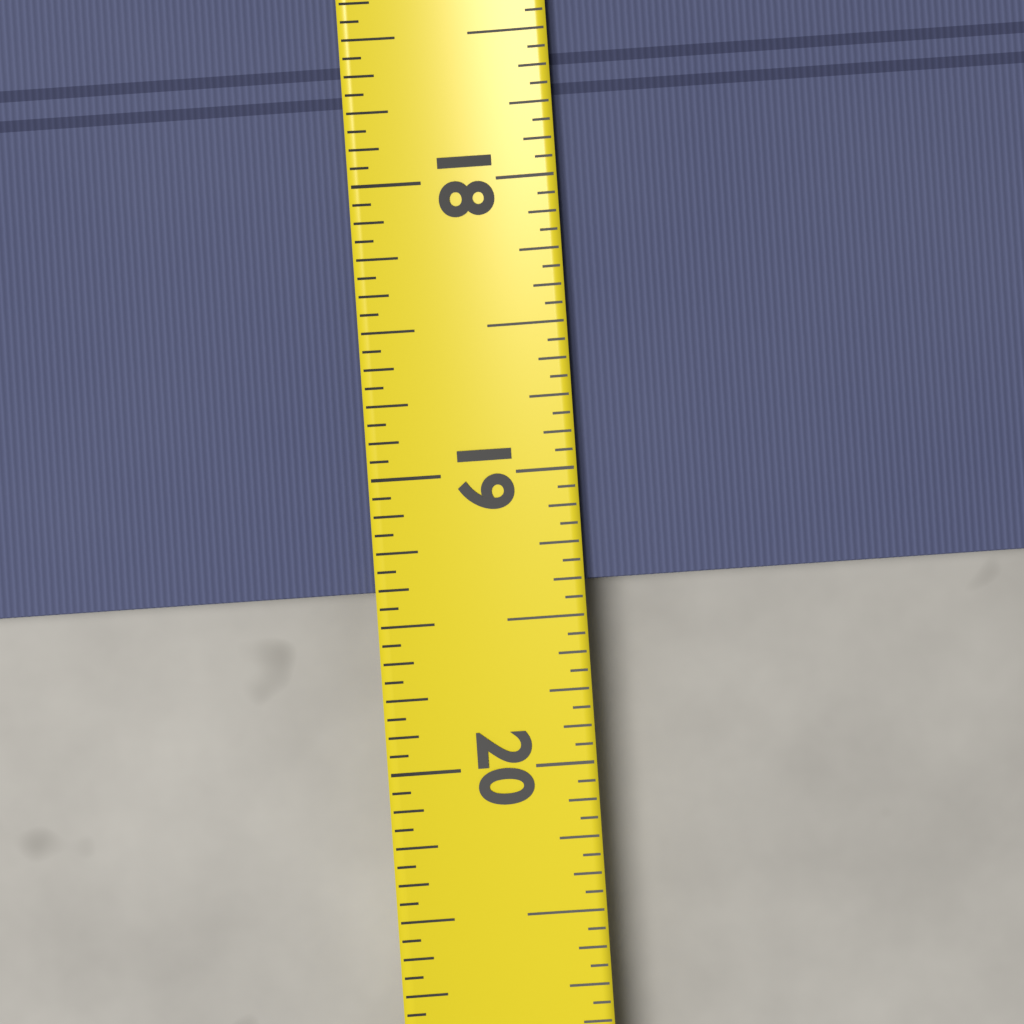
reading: 19.3750 (no unit)
